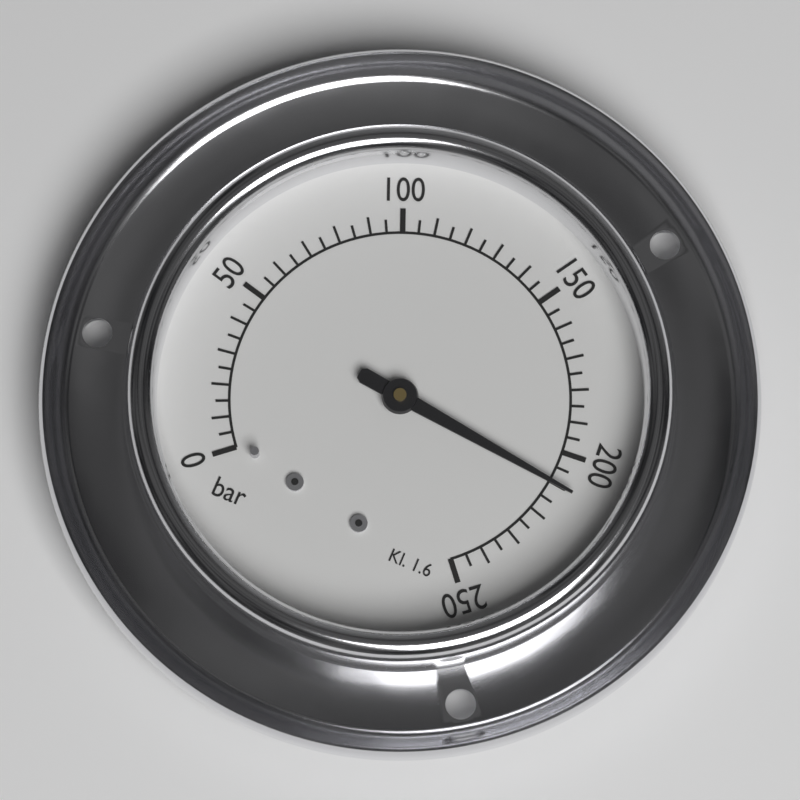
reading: 210 bar
